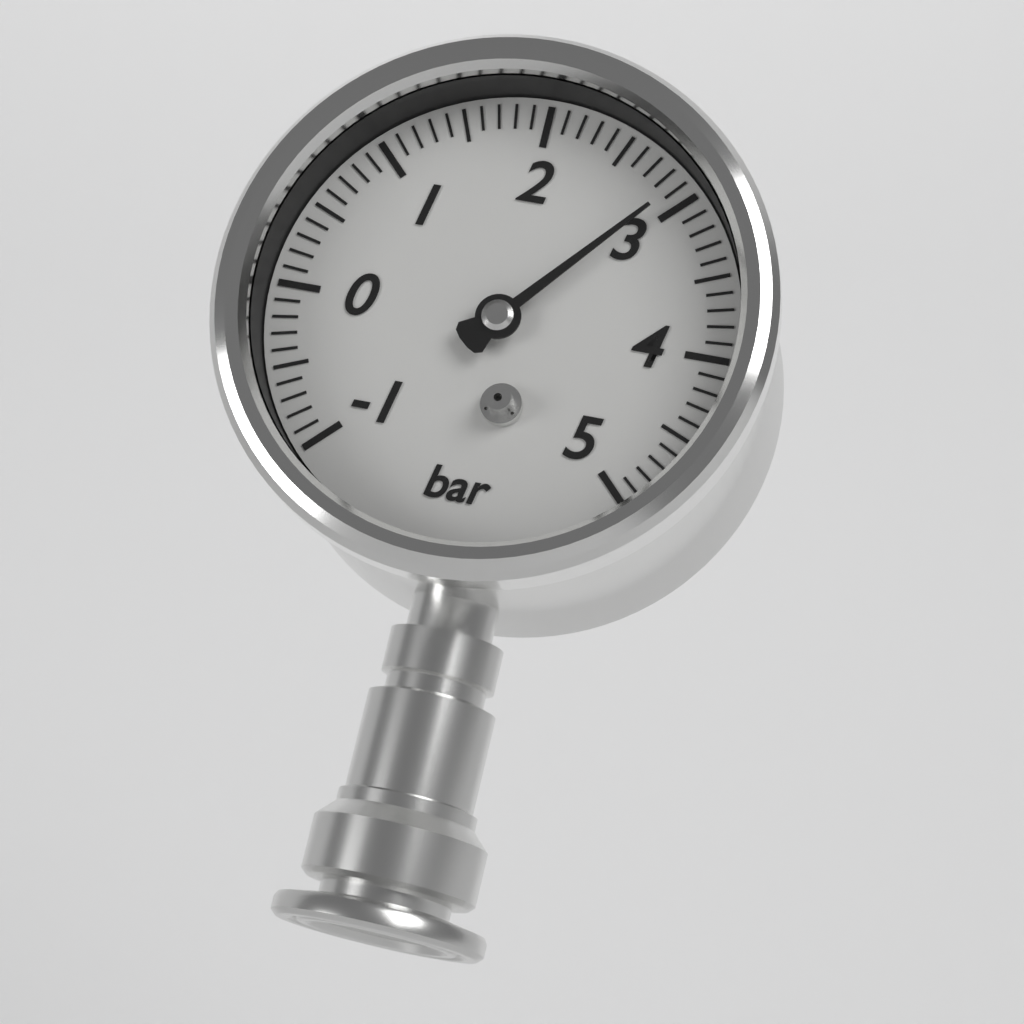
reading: 2.9 bar
